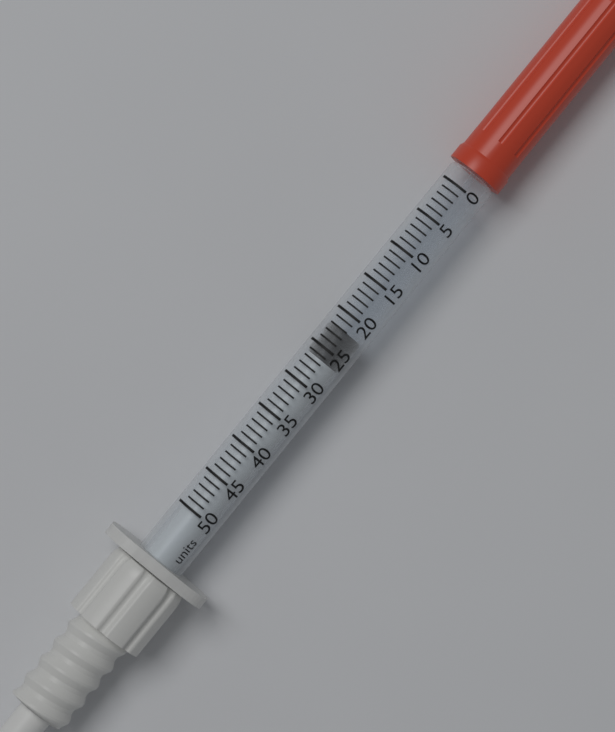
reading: 22 units
